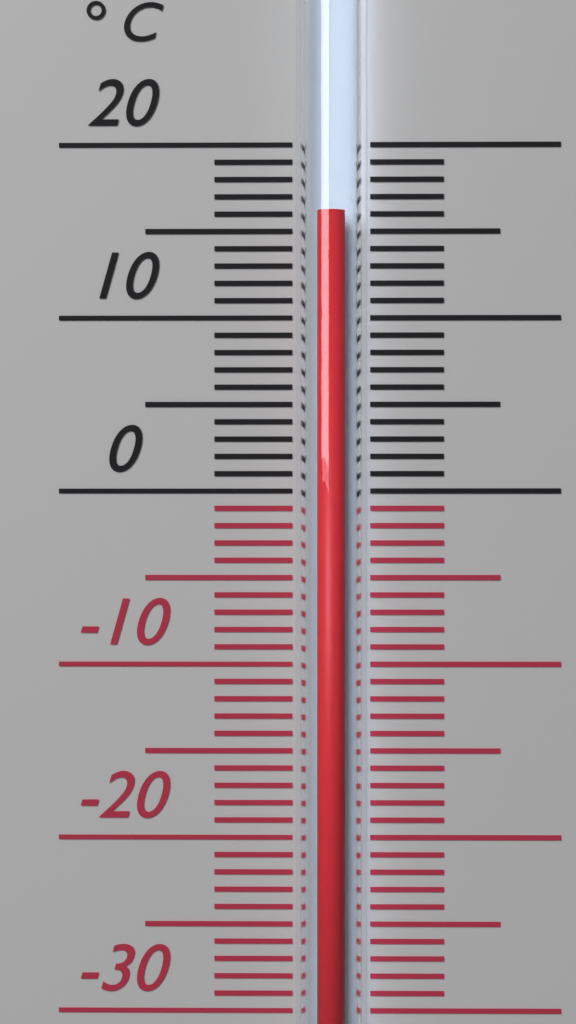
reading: 16 °C
